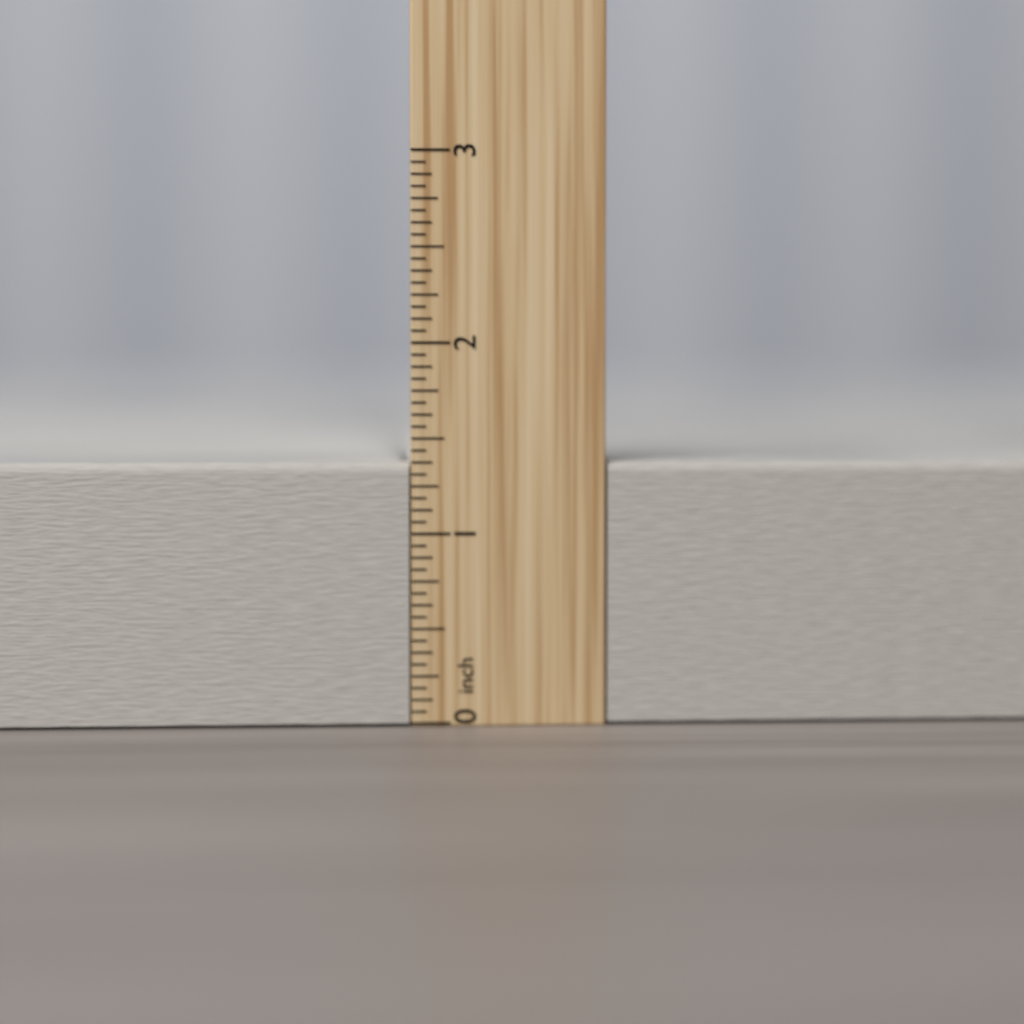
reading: 1.3750 inch
